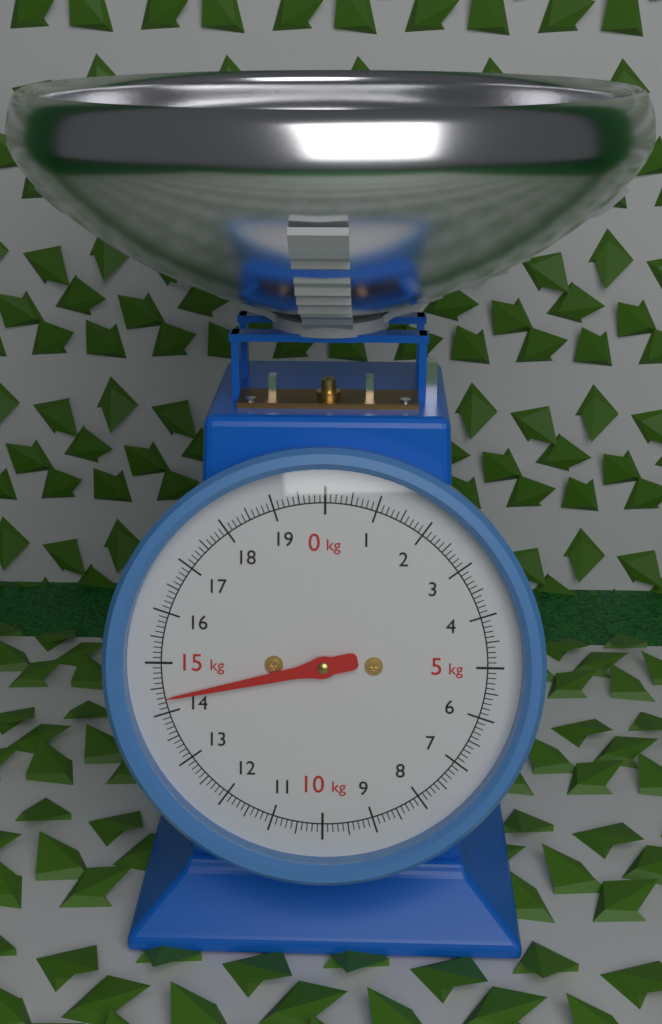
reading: 14.3 kg
